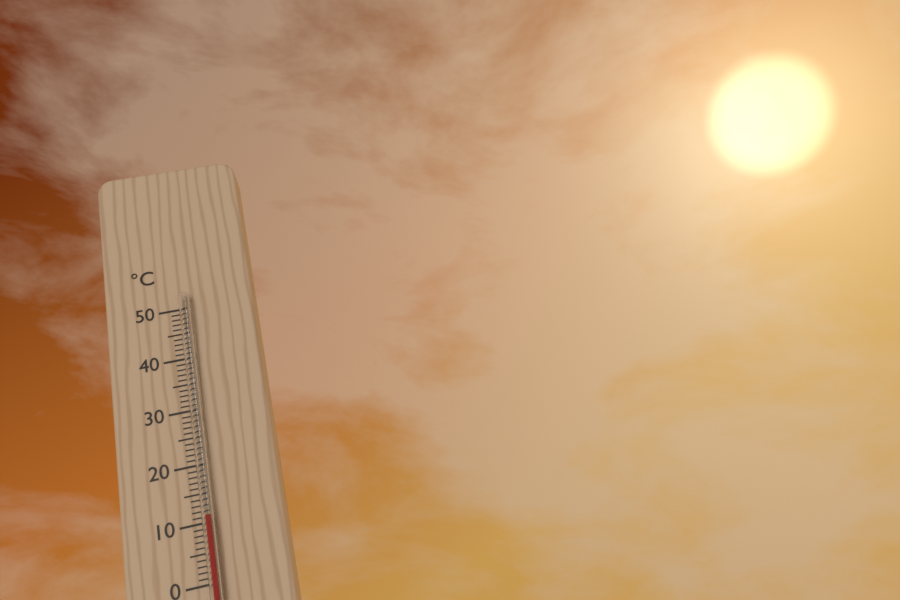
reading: 11 °C
